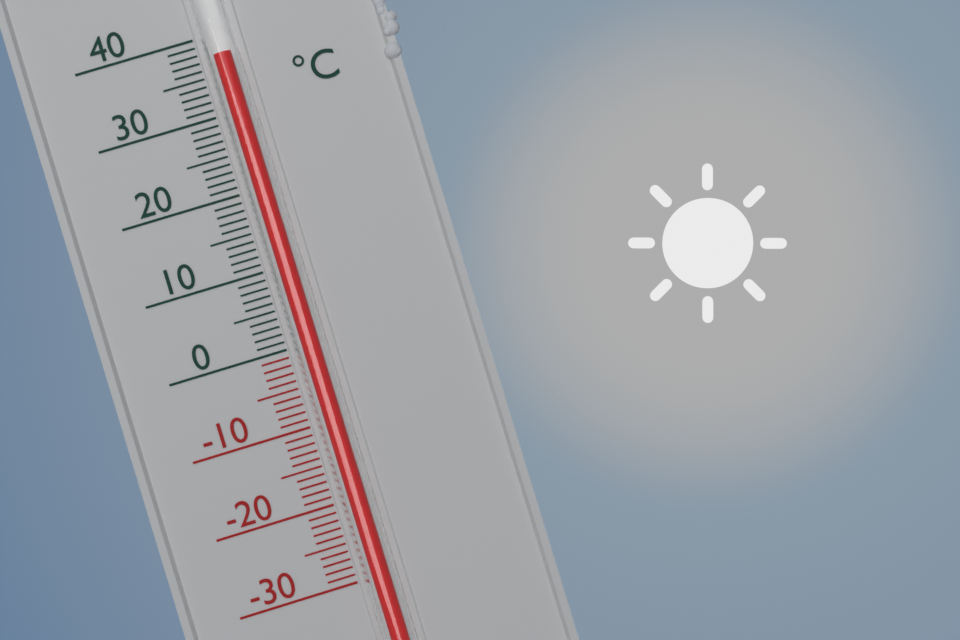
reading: 37 °C
